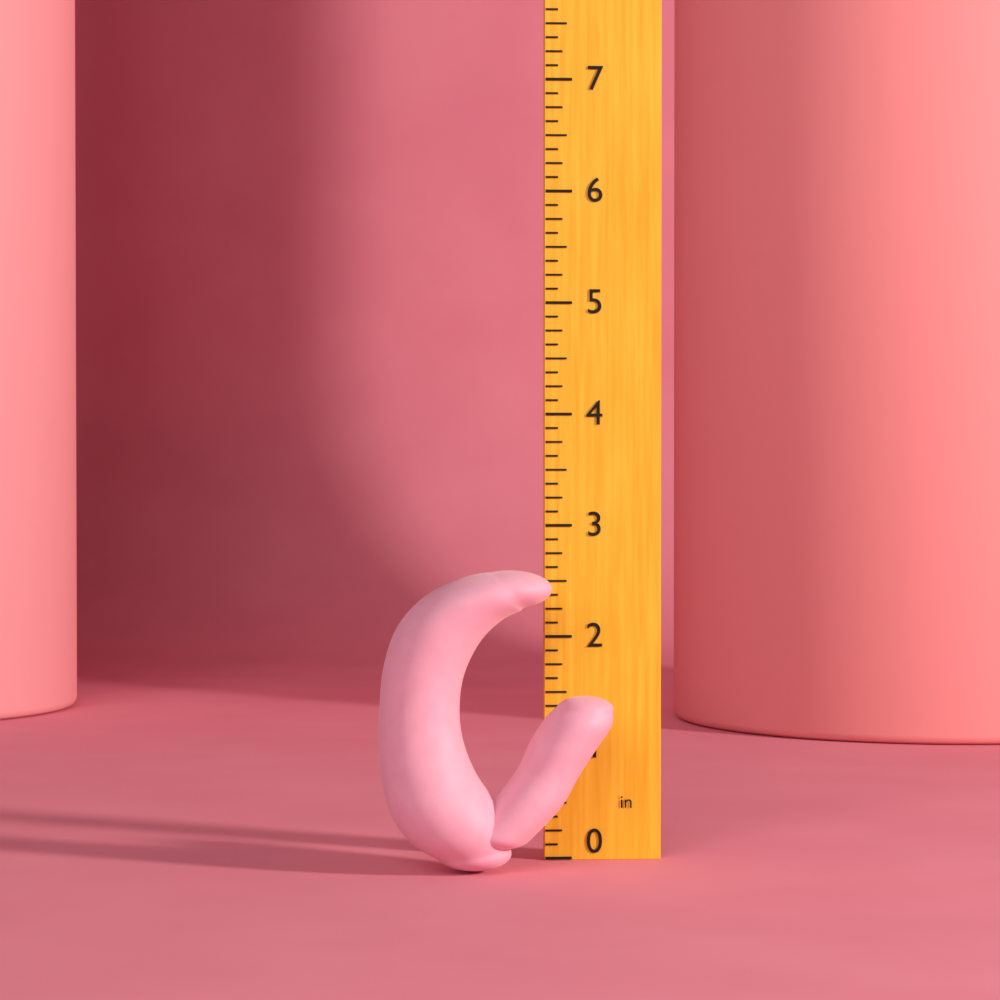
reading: 2.625 in
